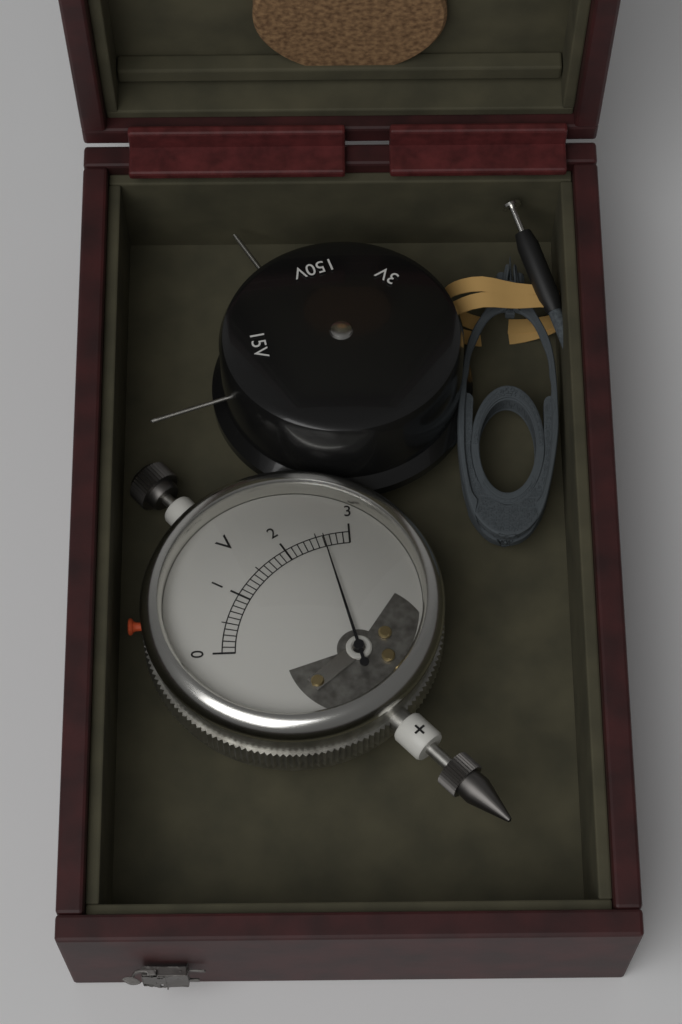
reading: 2.6 V
